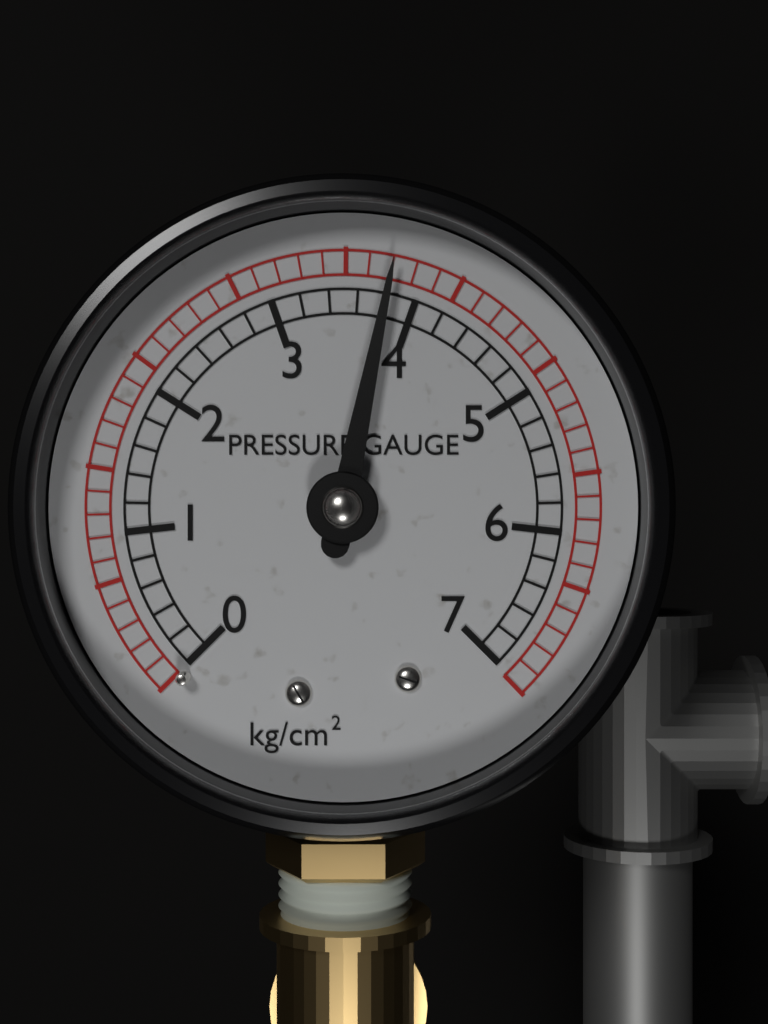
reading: 3.8 kg/cm²
